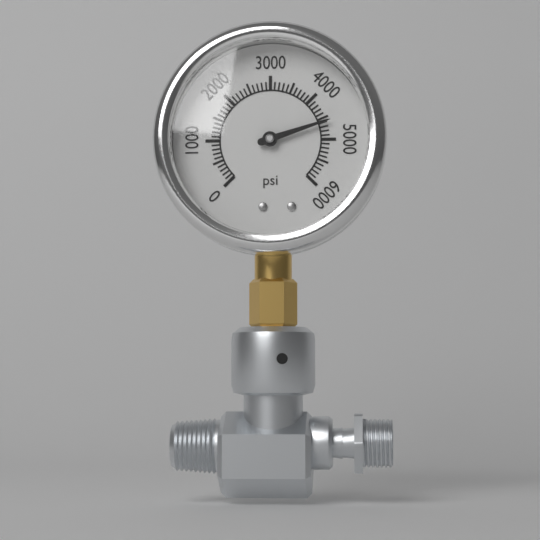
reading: 4600 psi
